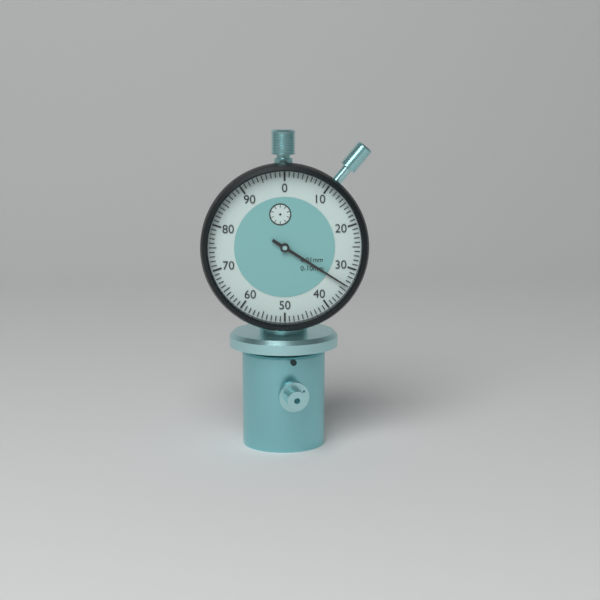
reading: 0.34 mm
